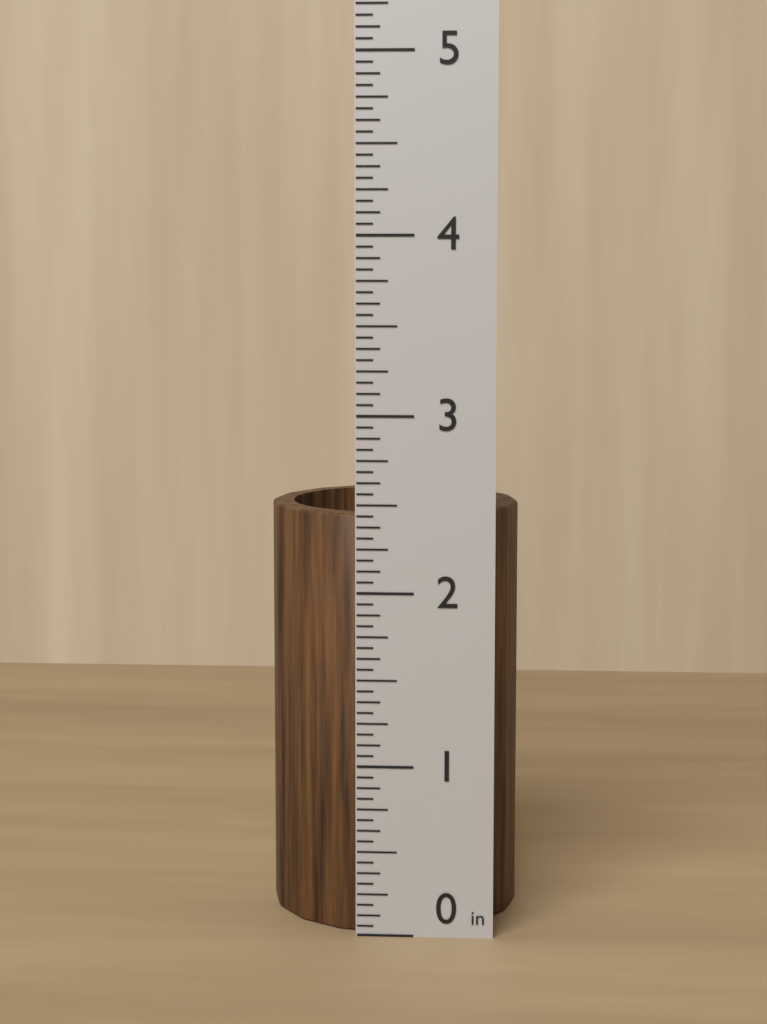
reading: 2.4375 in
